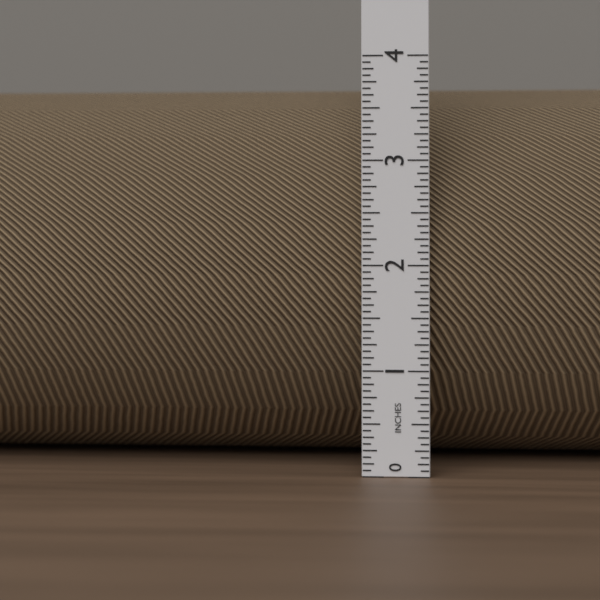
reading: 3.8125 in
